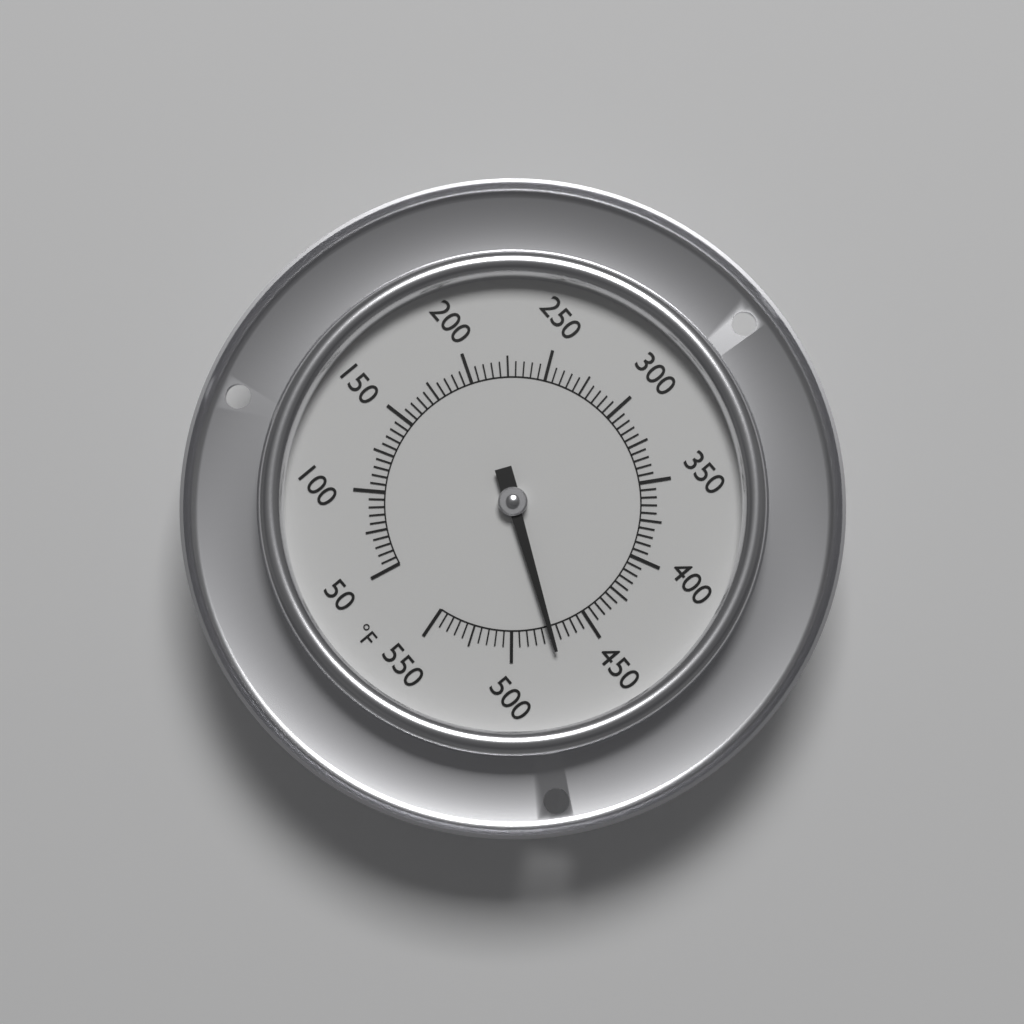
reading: 475 °F
